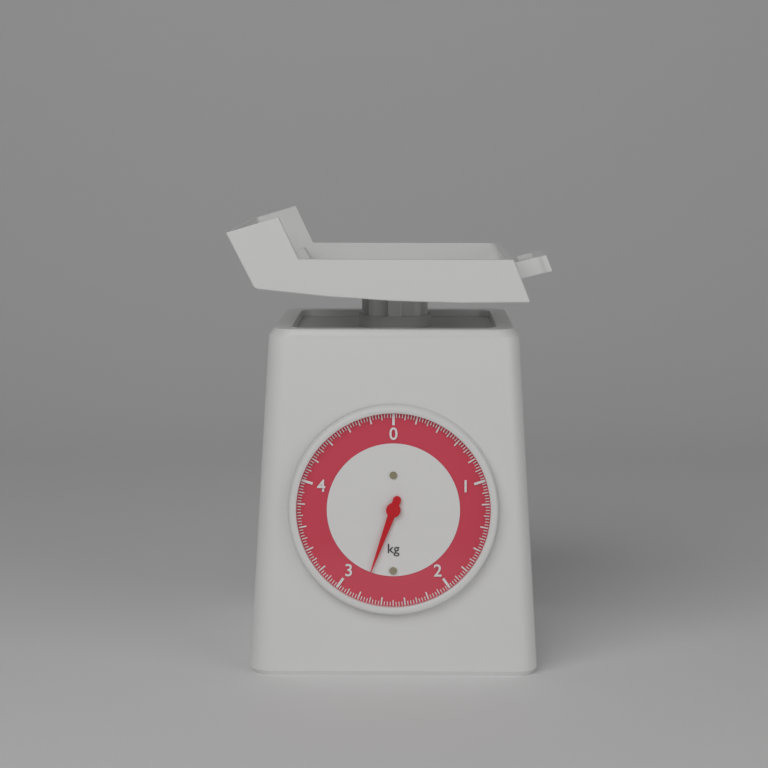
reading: 2.775 kg
